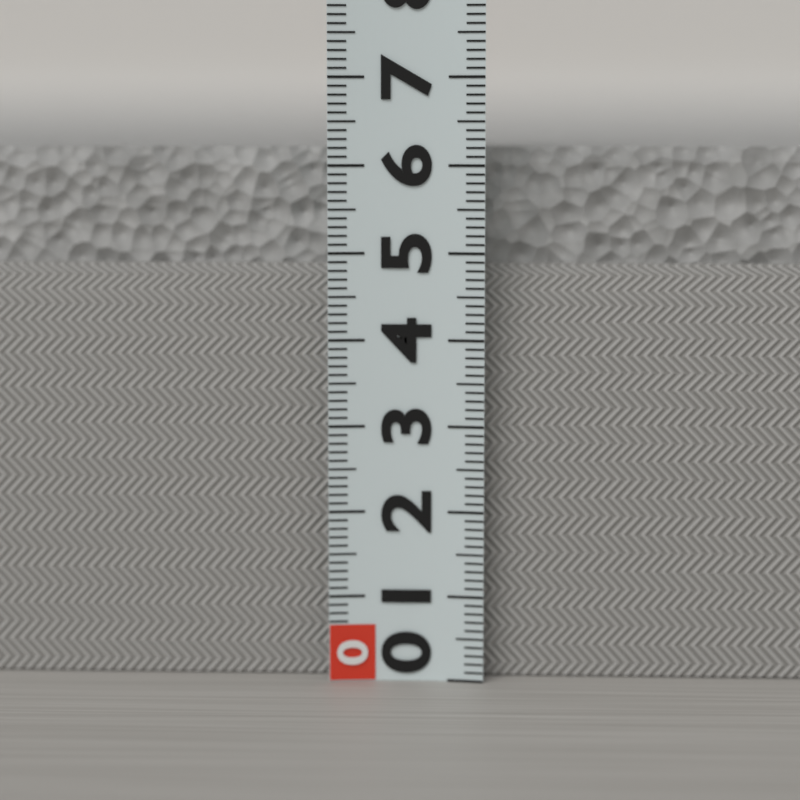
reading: 6.2 (no unit)
